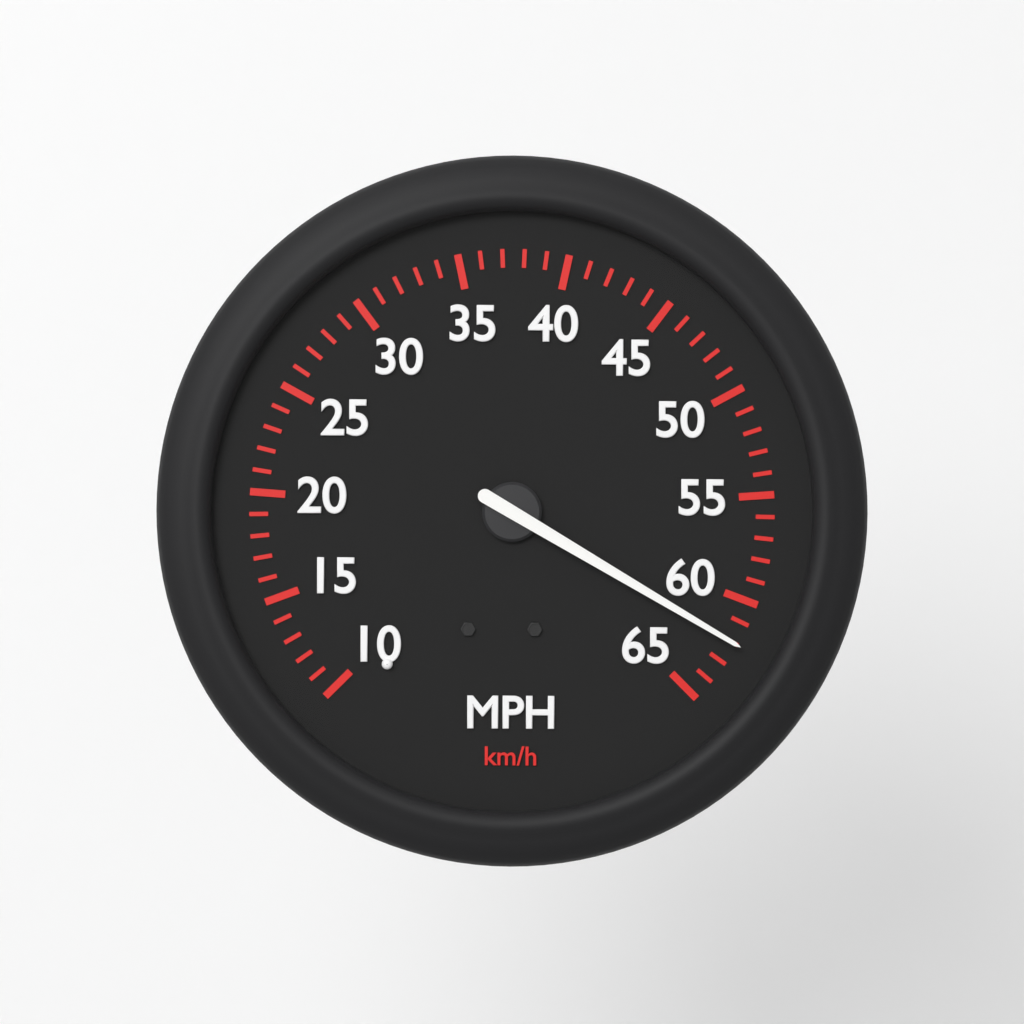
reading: 62 mph
